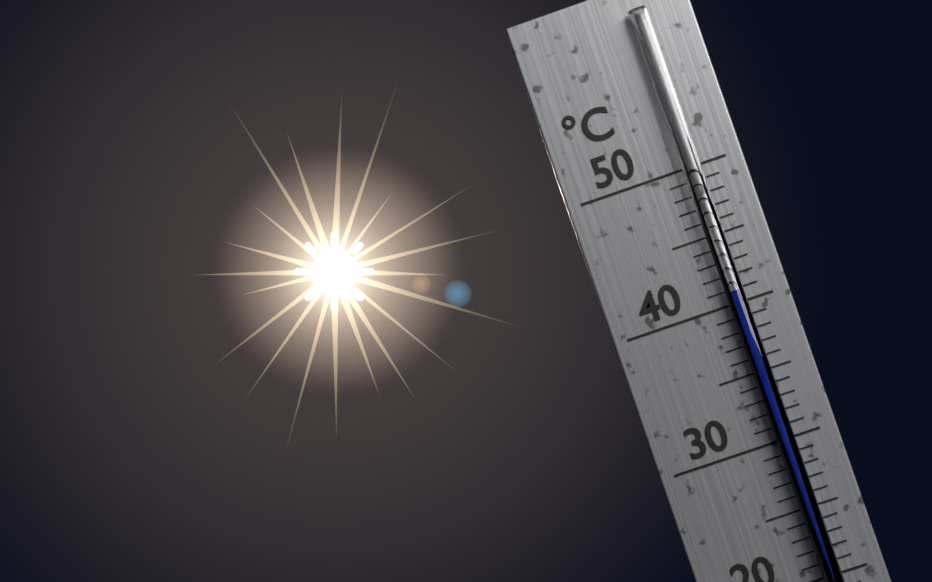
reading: 41 °C
